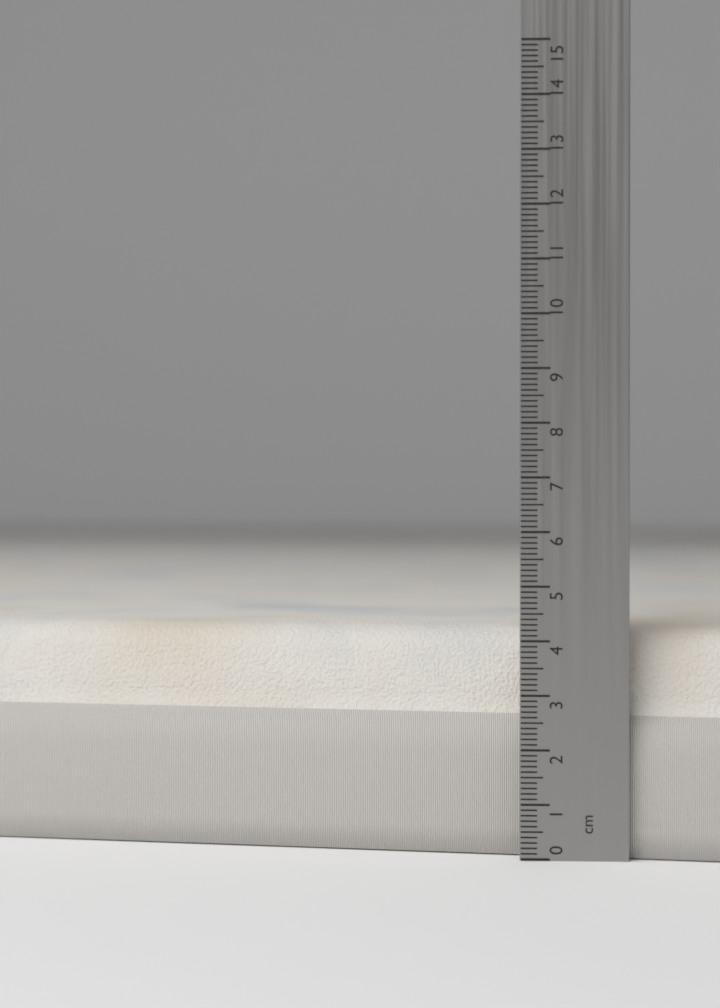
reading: 4.2 cm
